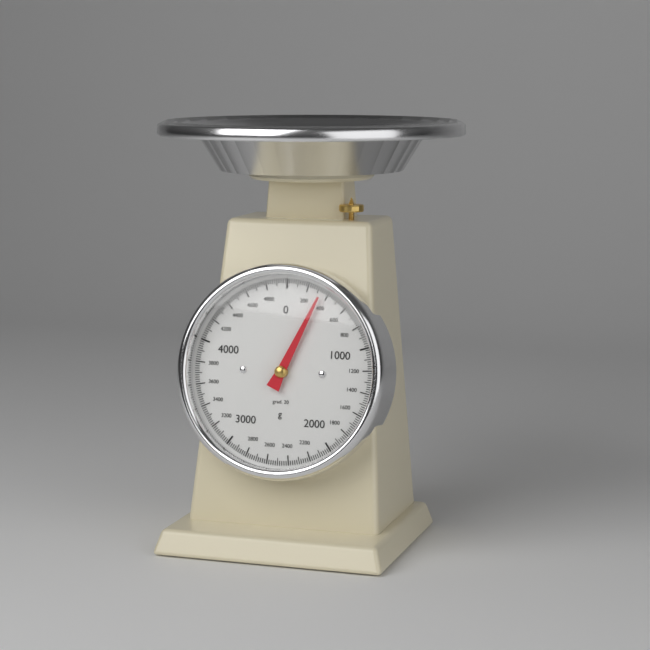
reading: 340 g
